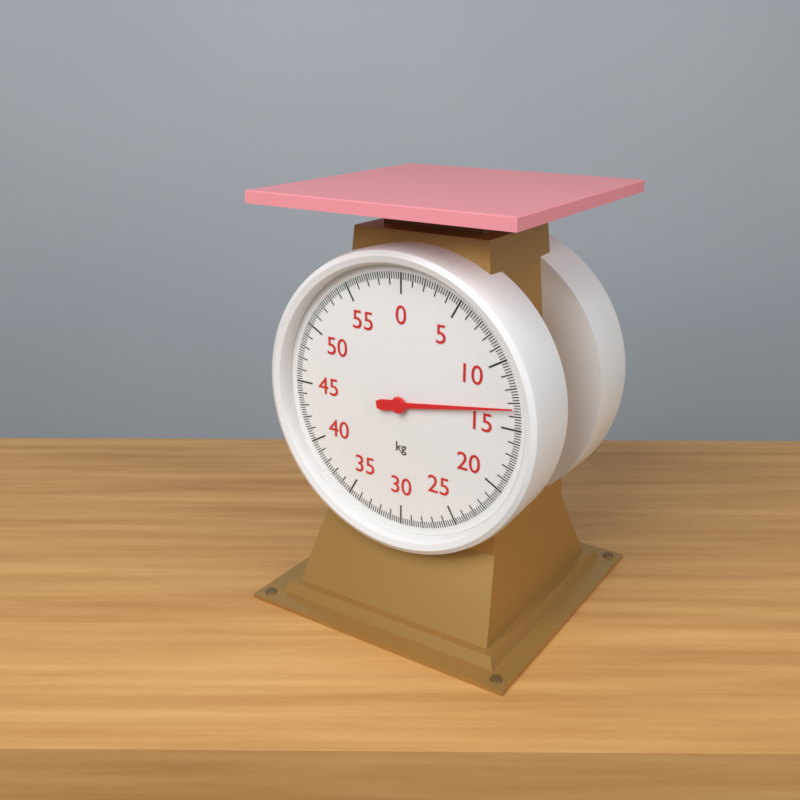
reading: 13.4 kg
